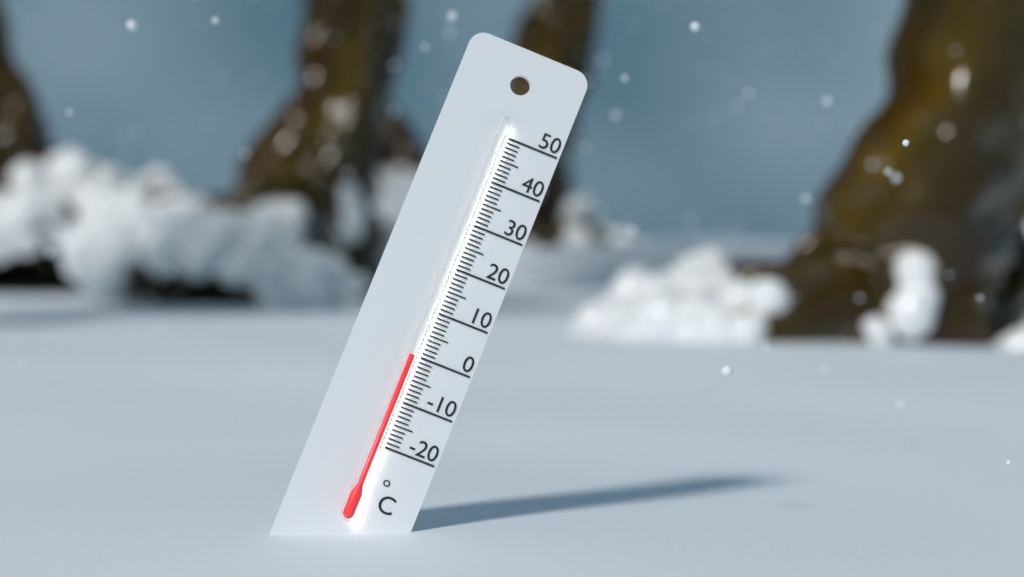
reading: 0 °C
